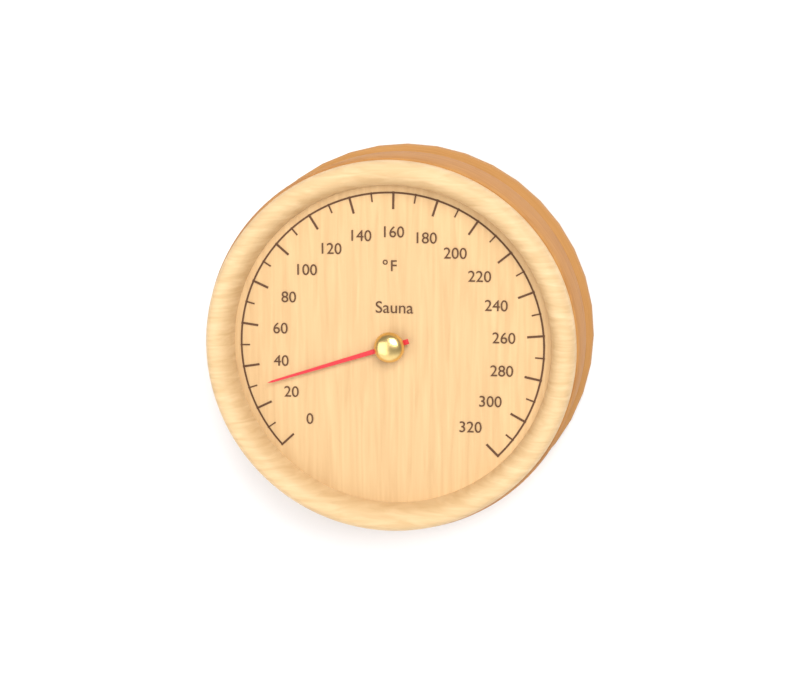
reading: 30 °F
